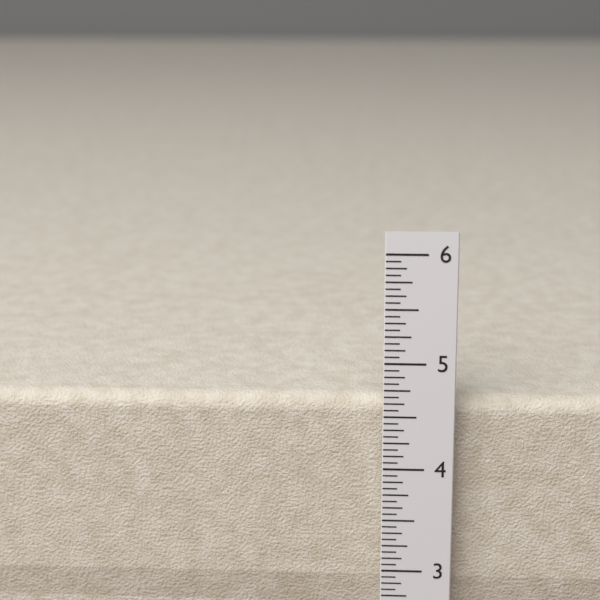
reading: 4.6250 in
